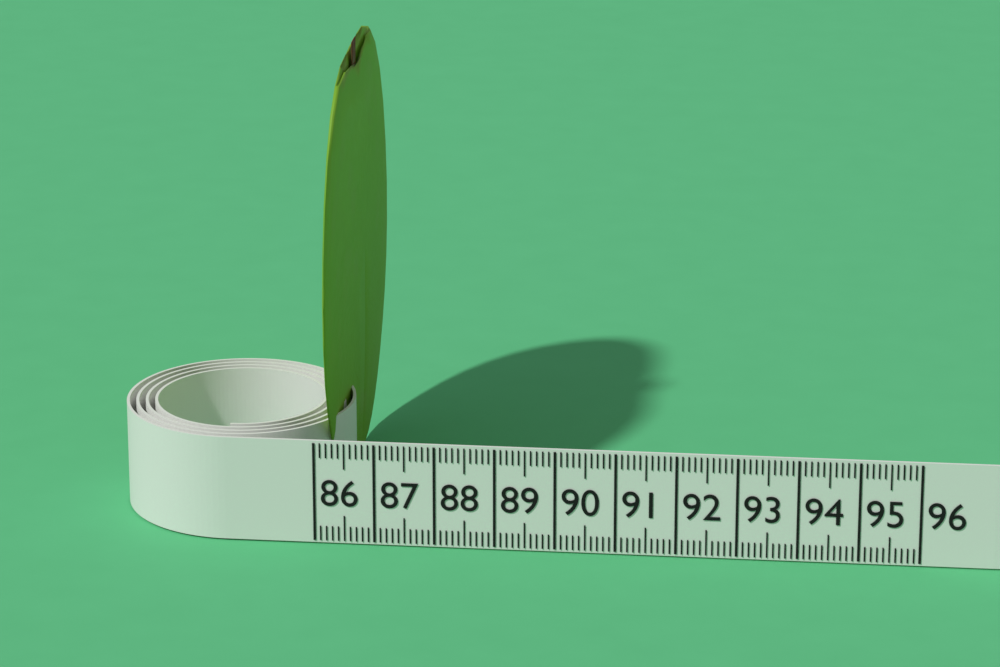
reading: 86.3 (no unit)
